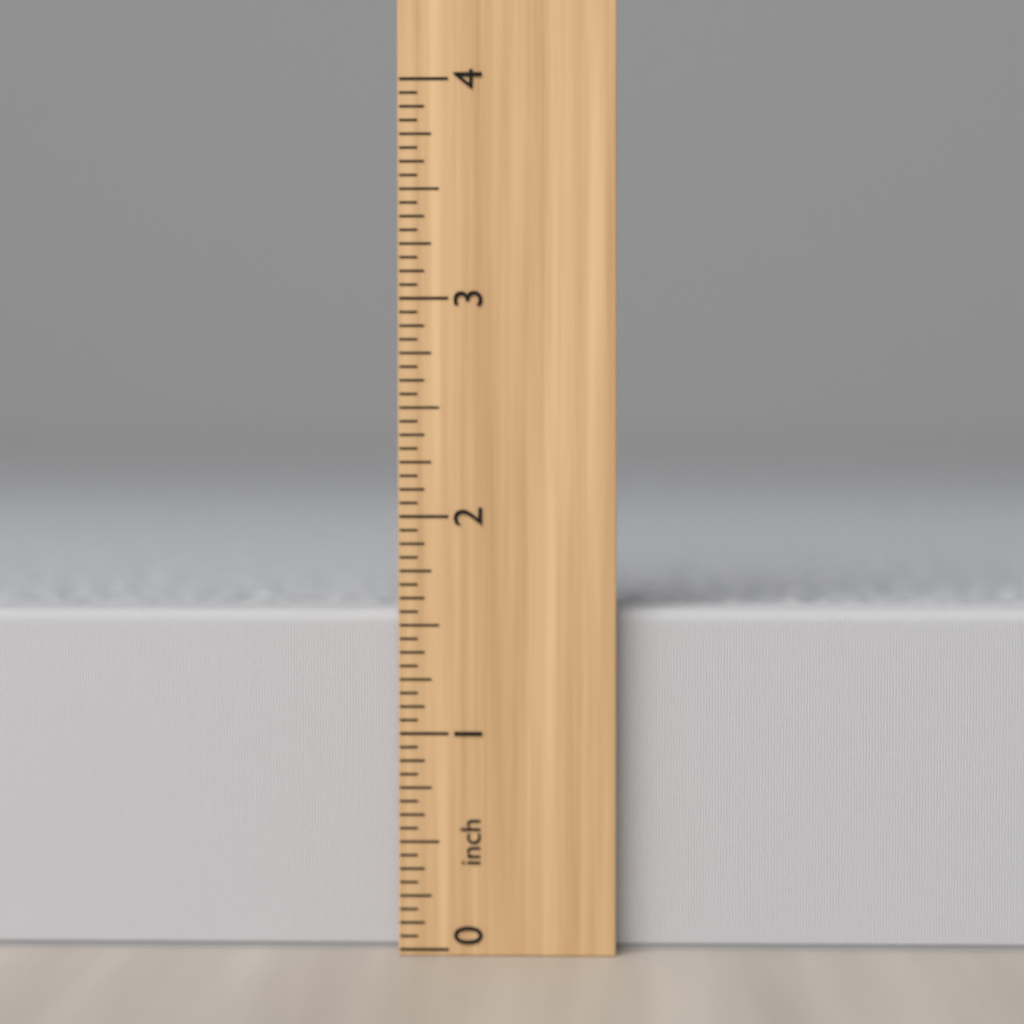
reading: 1.5625 inch
